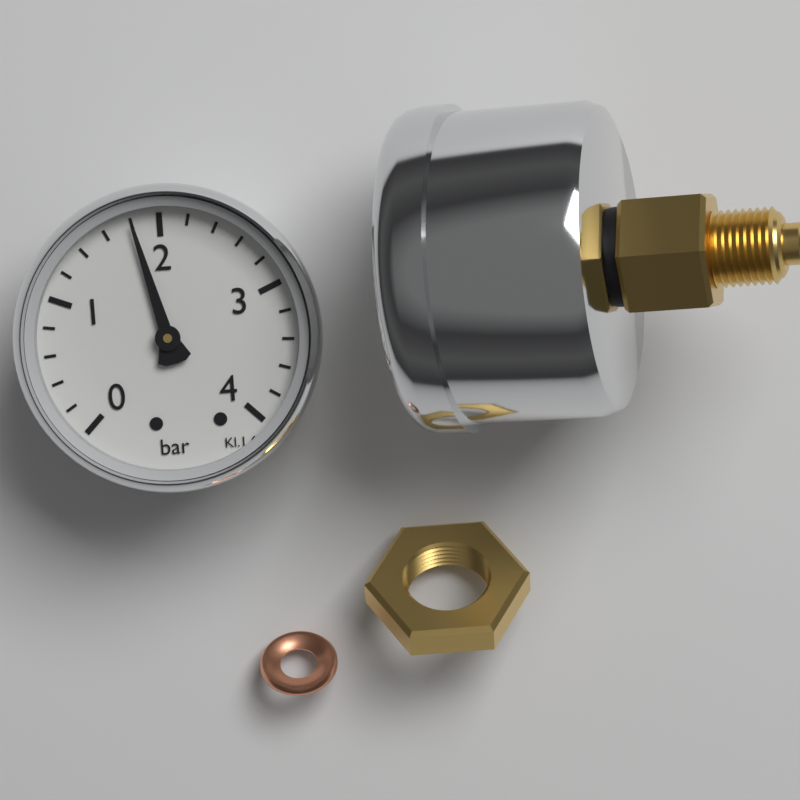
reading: 1.8 bar
